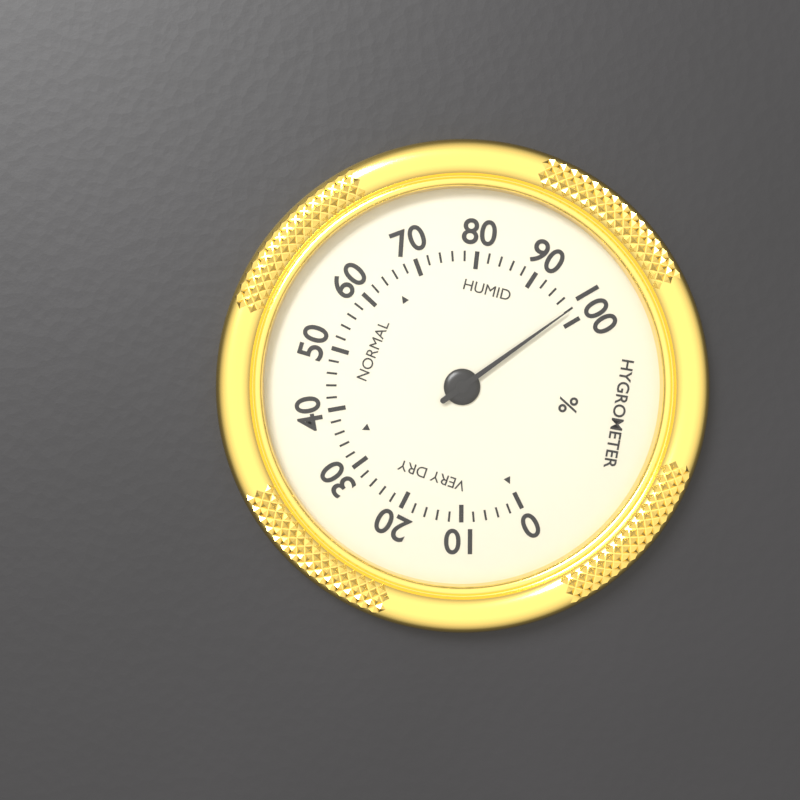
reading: 98 %
